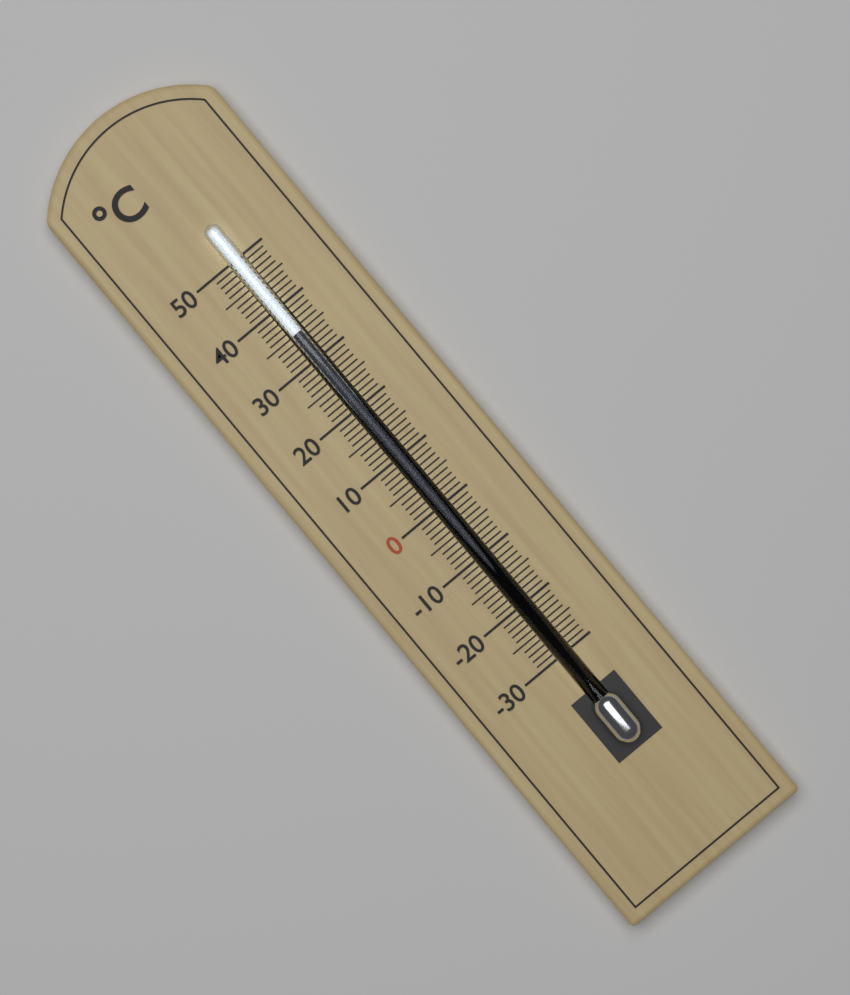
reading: 35 °C
